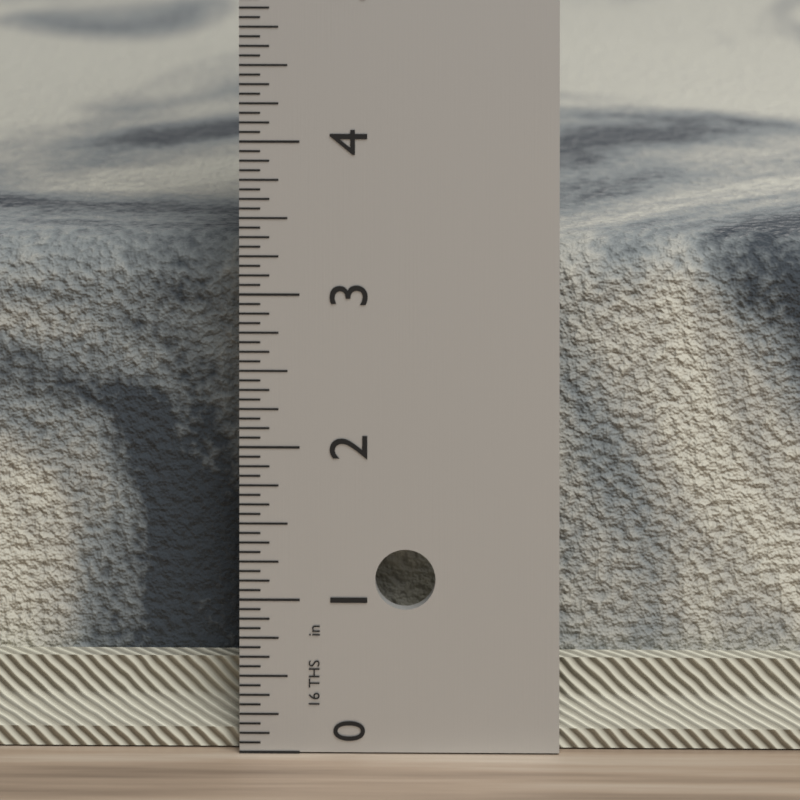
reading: 3.2500 in
